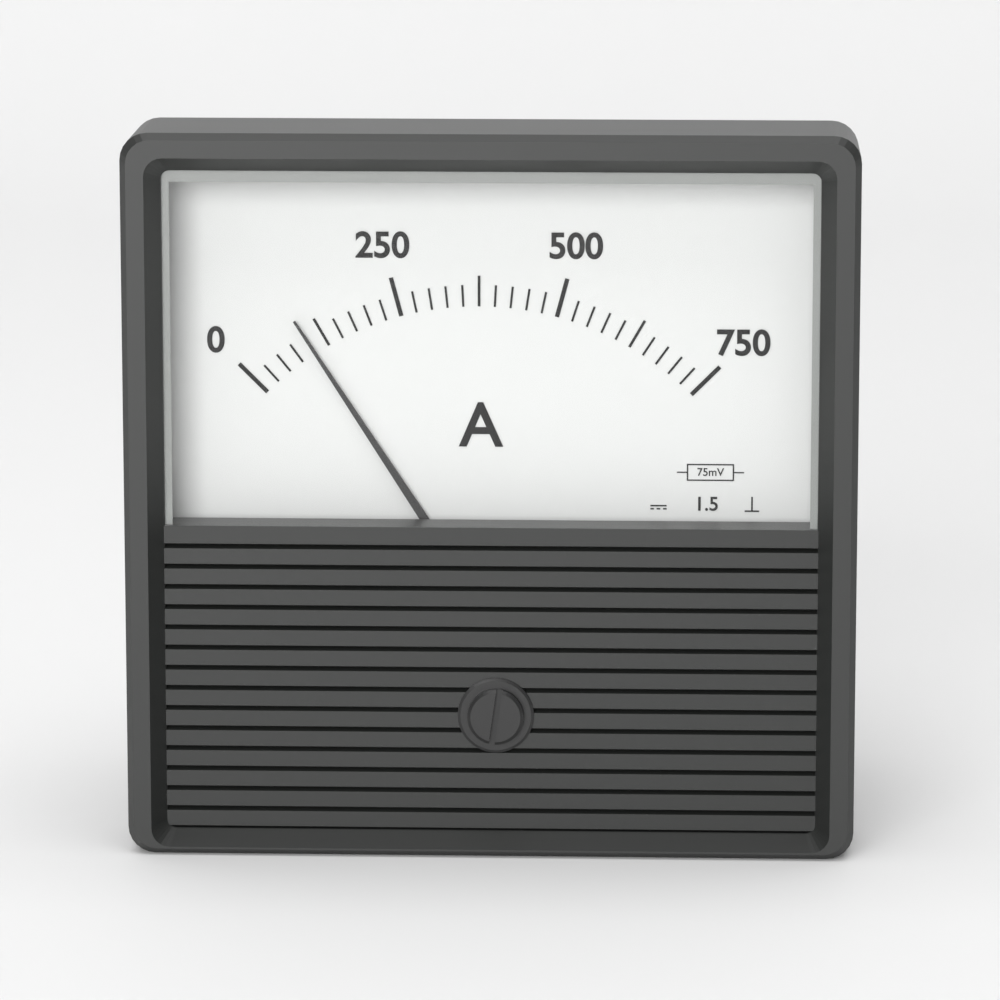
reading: 100 A
